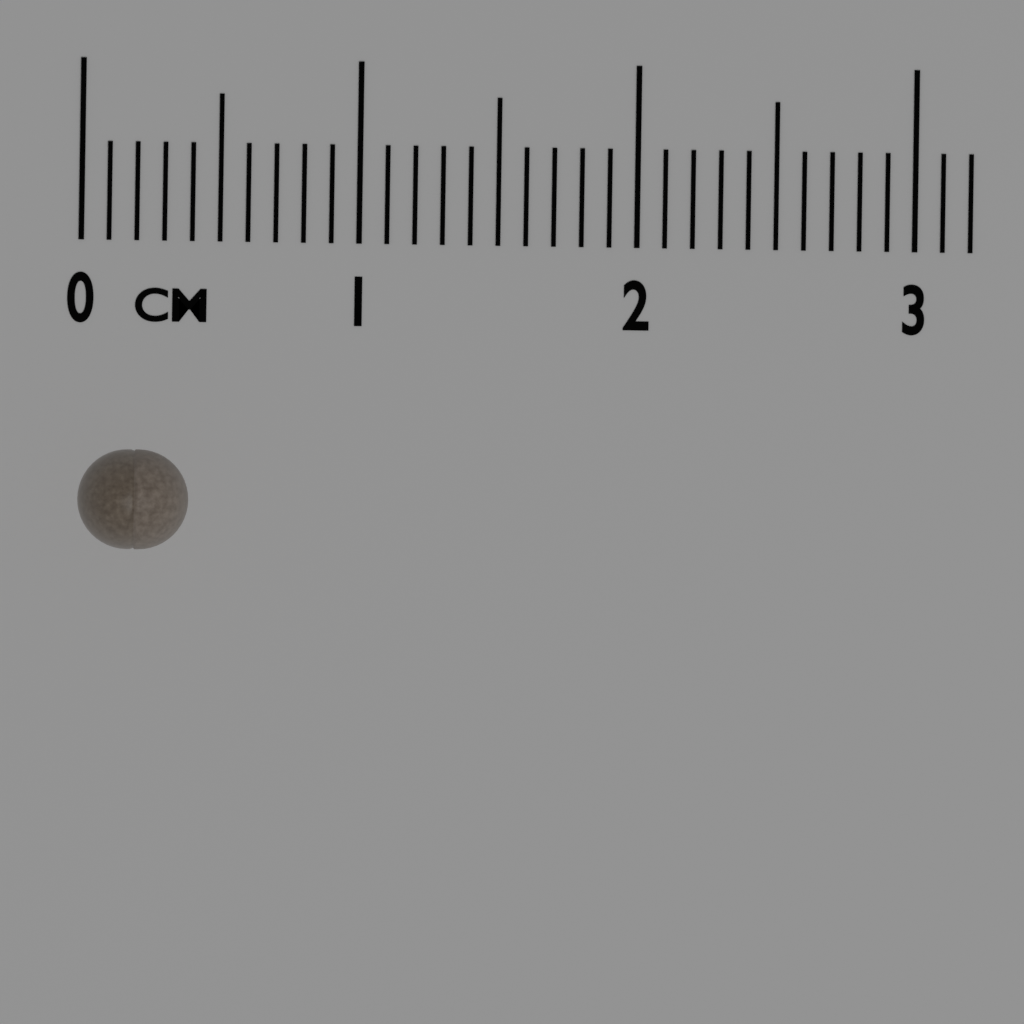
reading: 0.4 cm
